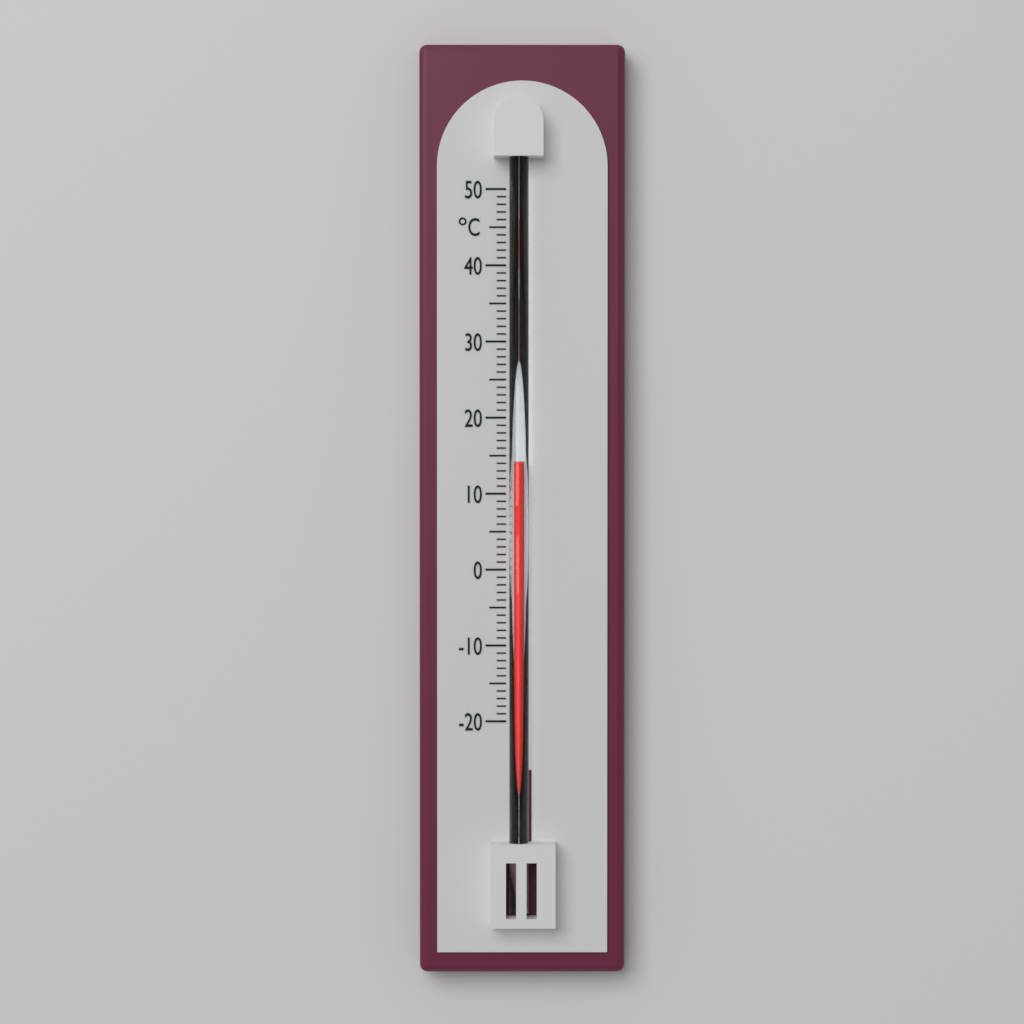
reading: 14 °C
